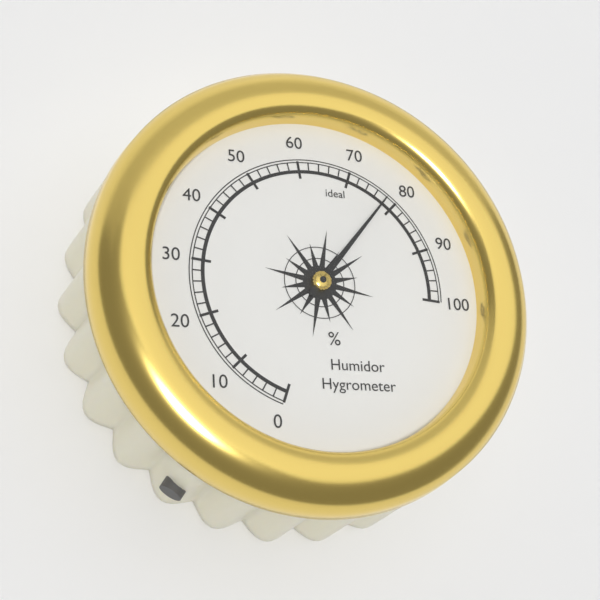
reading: 78 %
